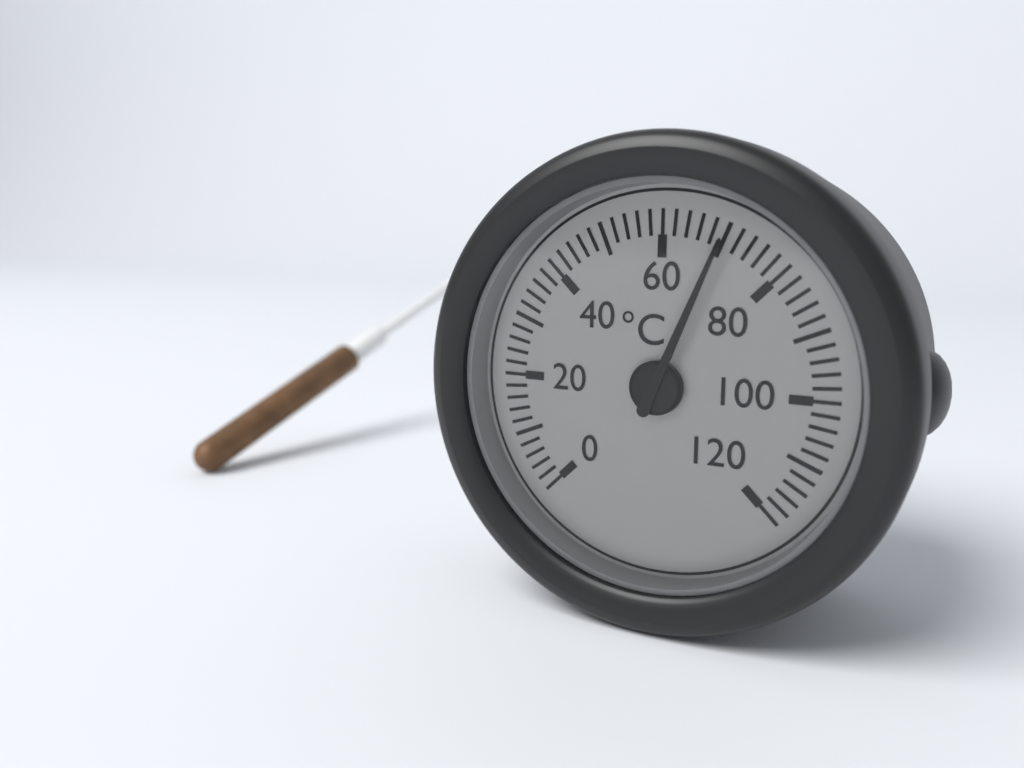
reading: 70 °C
